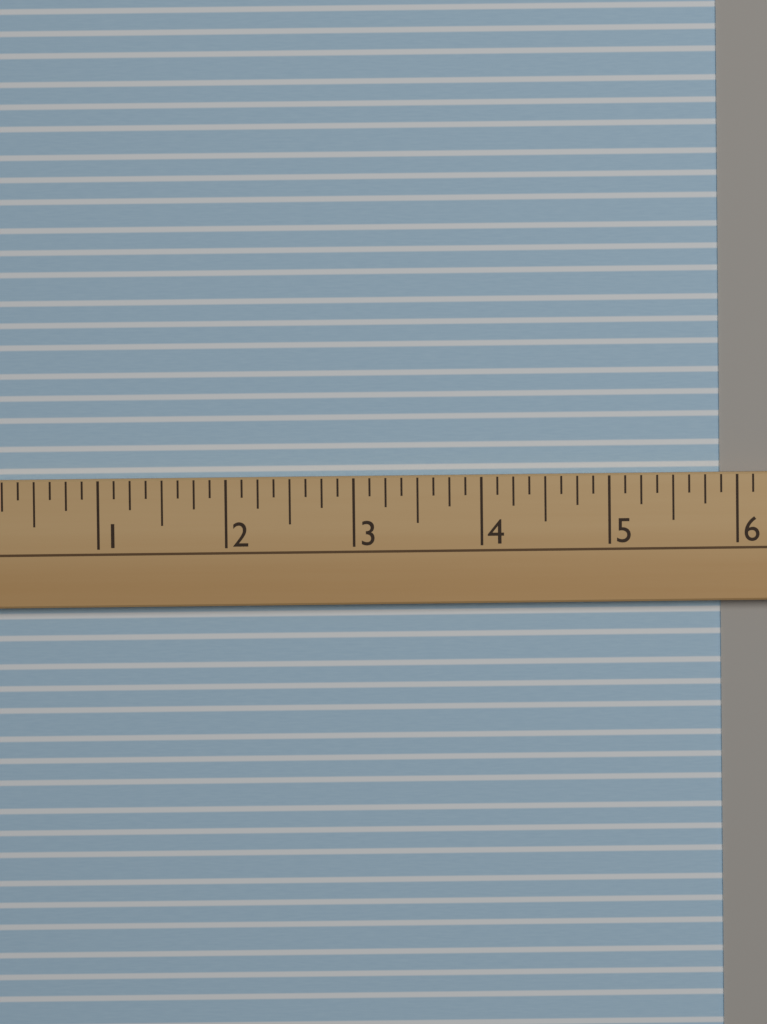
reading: 5.875 (no unit)
